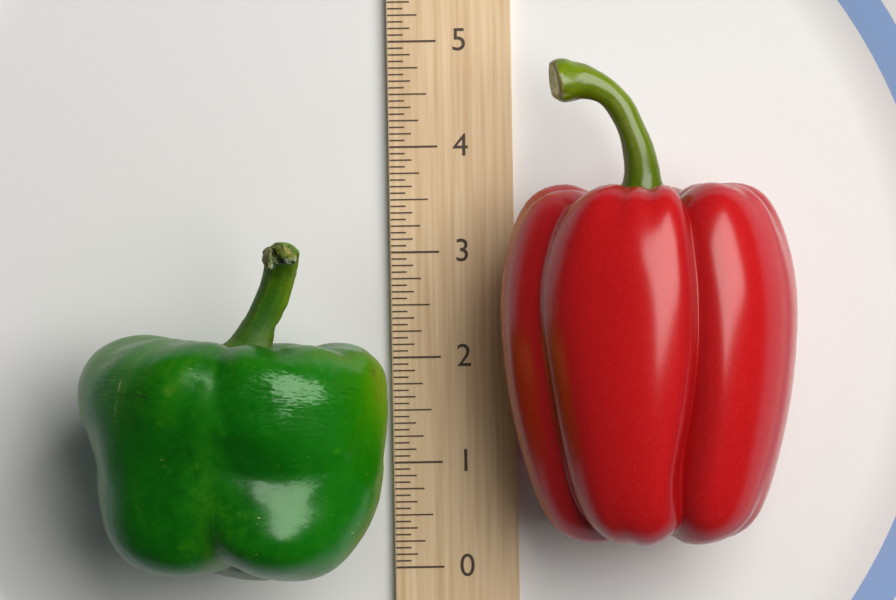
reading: 3.1250 (no unit)
